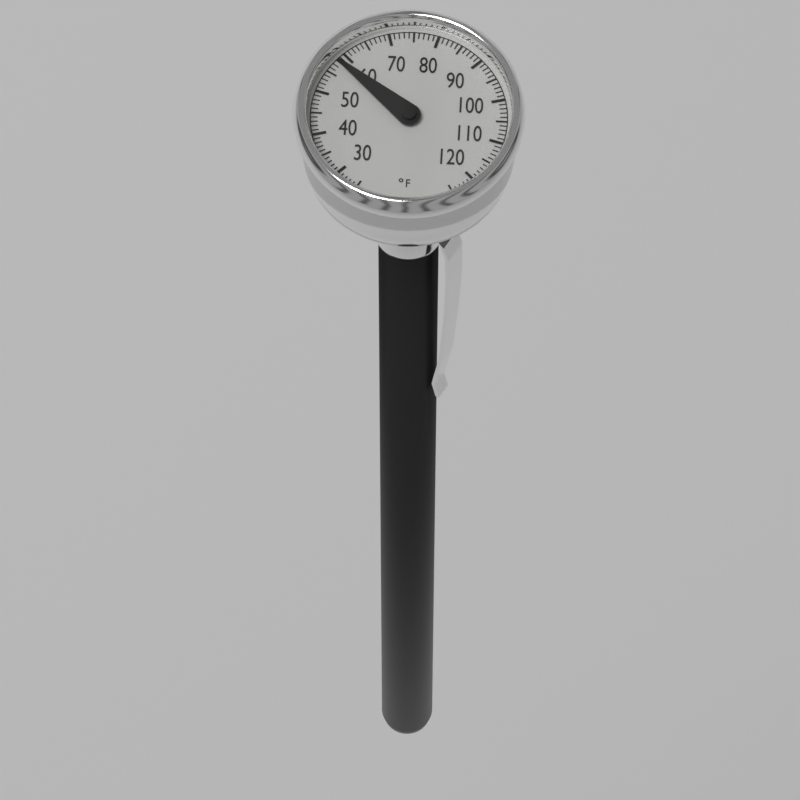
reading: 58 °F
